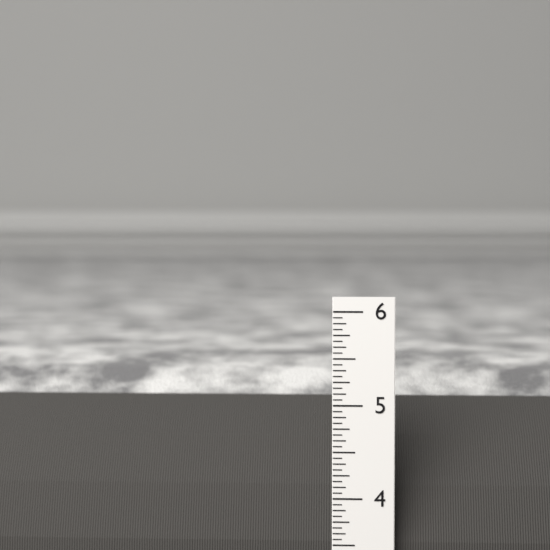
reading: 5.2500 in
